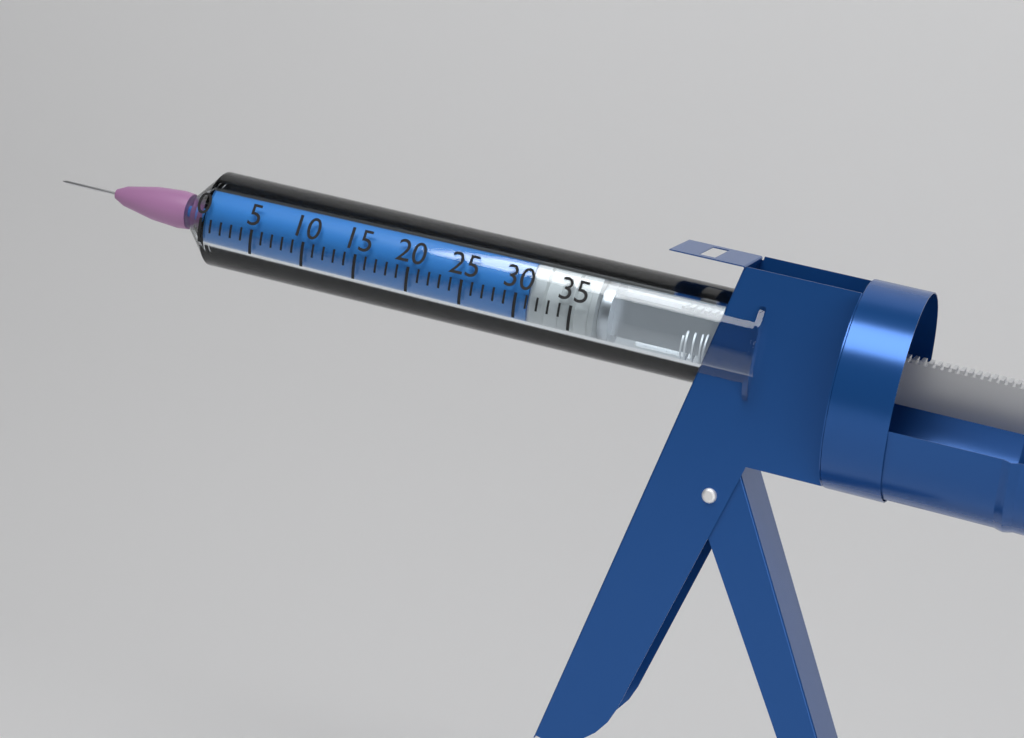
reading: 31 (no unit)
